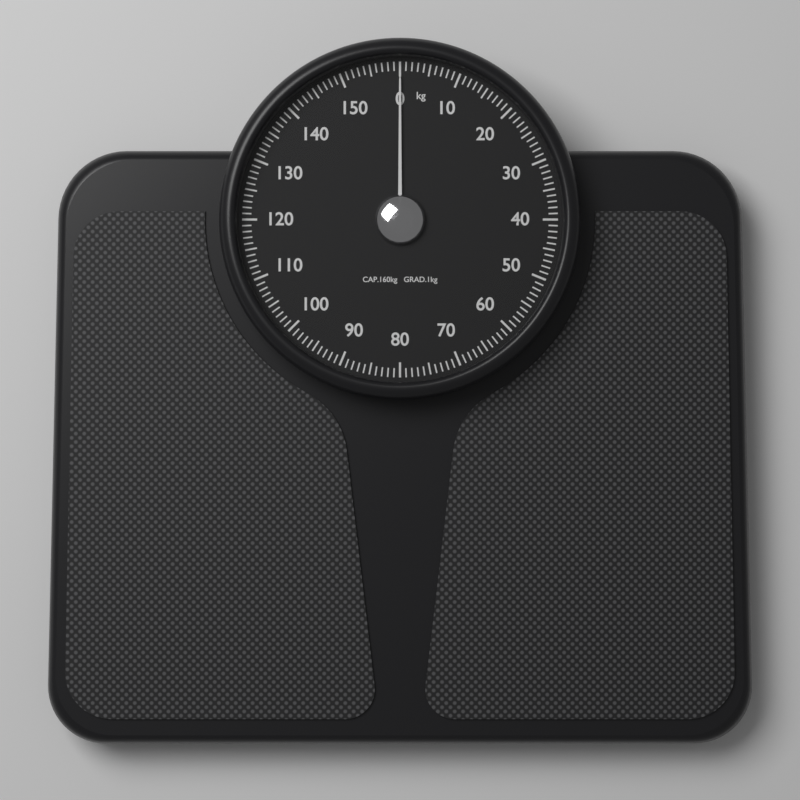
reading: 0 kg
